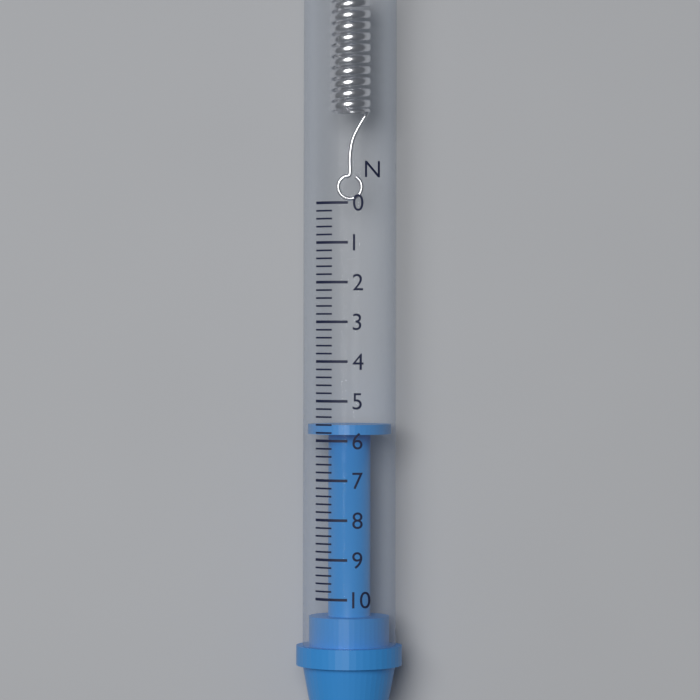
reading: 5.6 N
